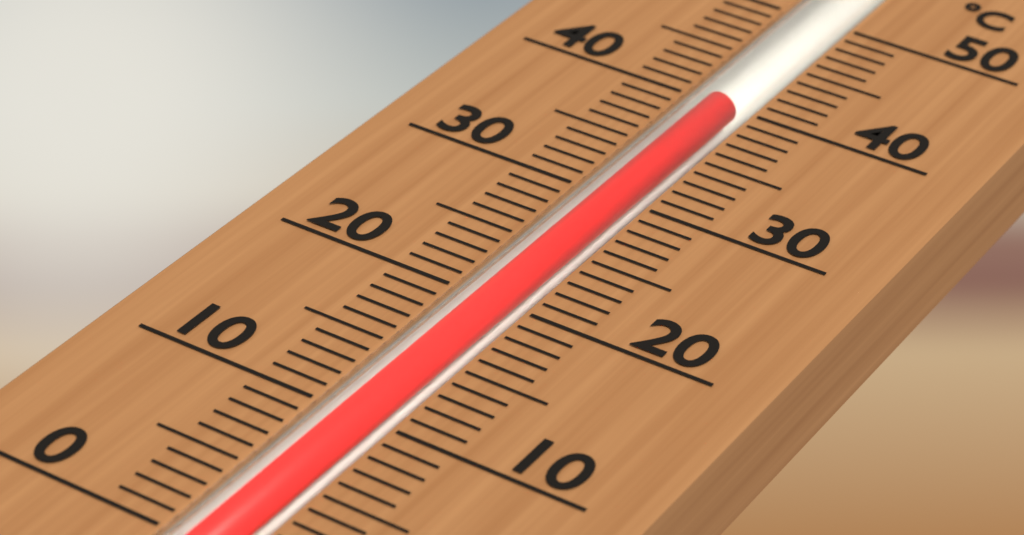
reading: 40 °C
